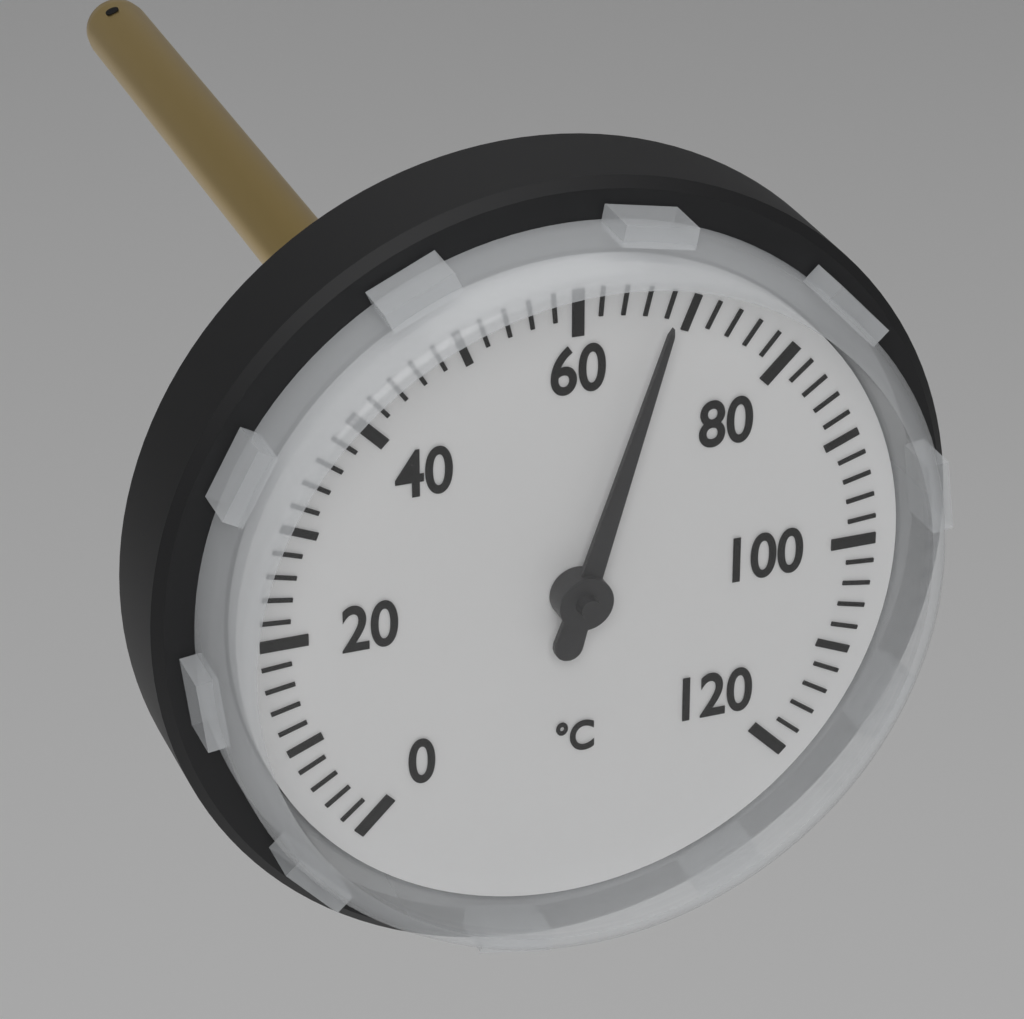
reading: 68 °C
